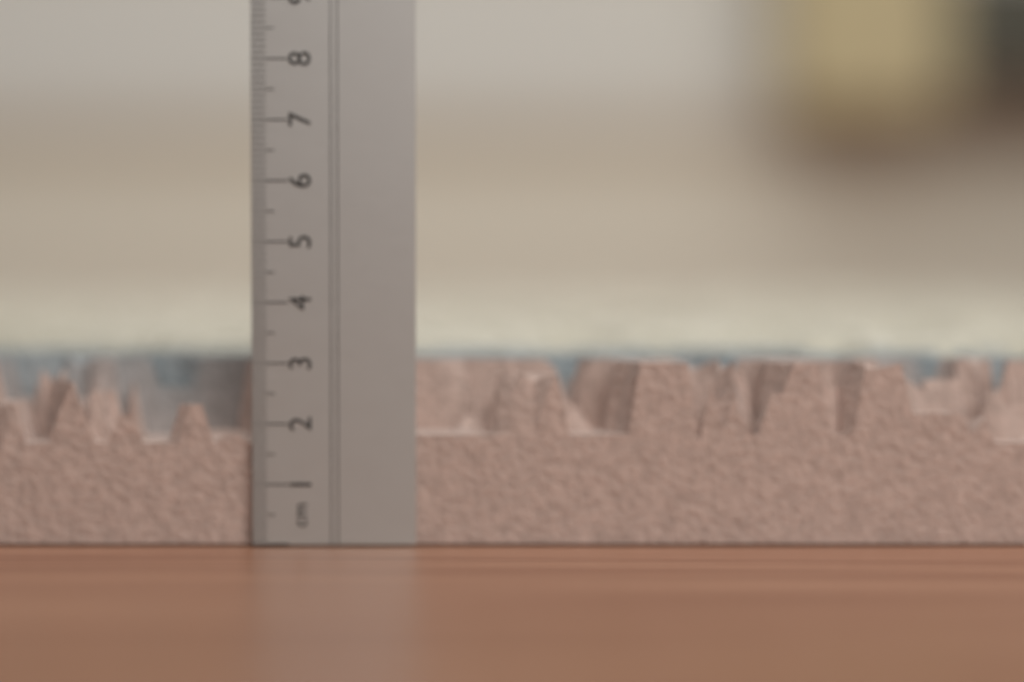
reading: 3.0 cm
